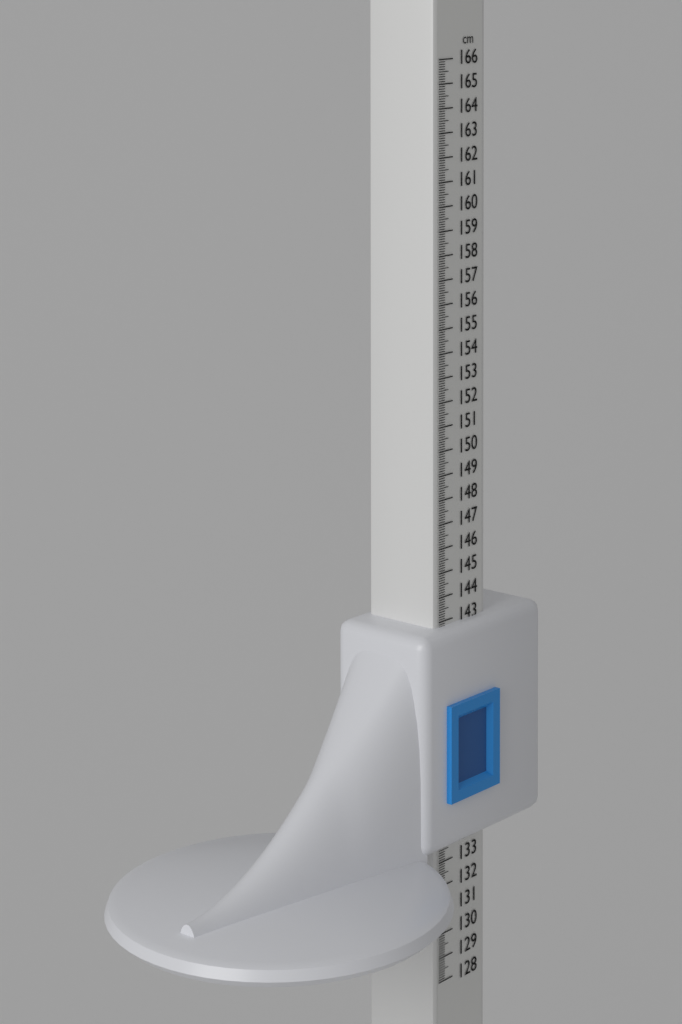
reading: 142.8 cm
